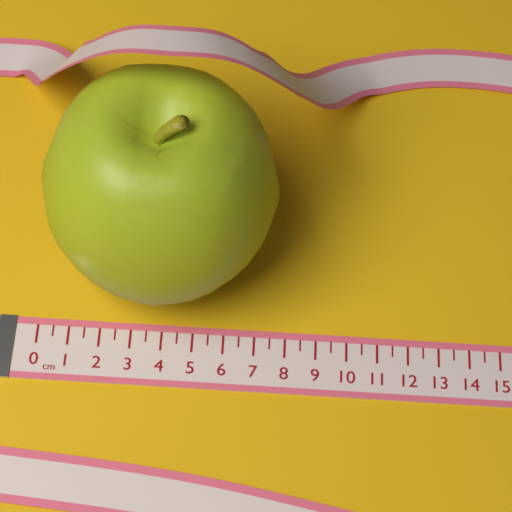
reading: 7.5 cm
